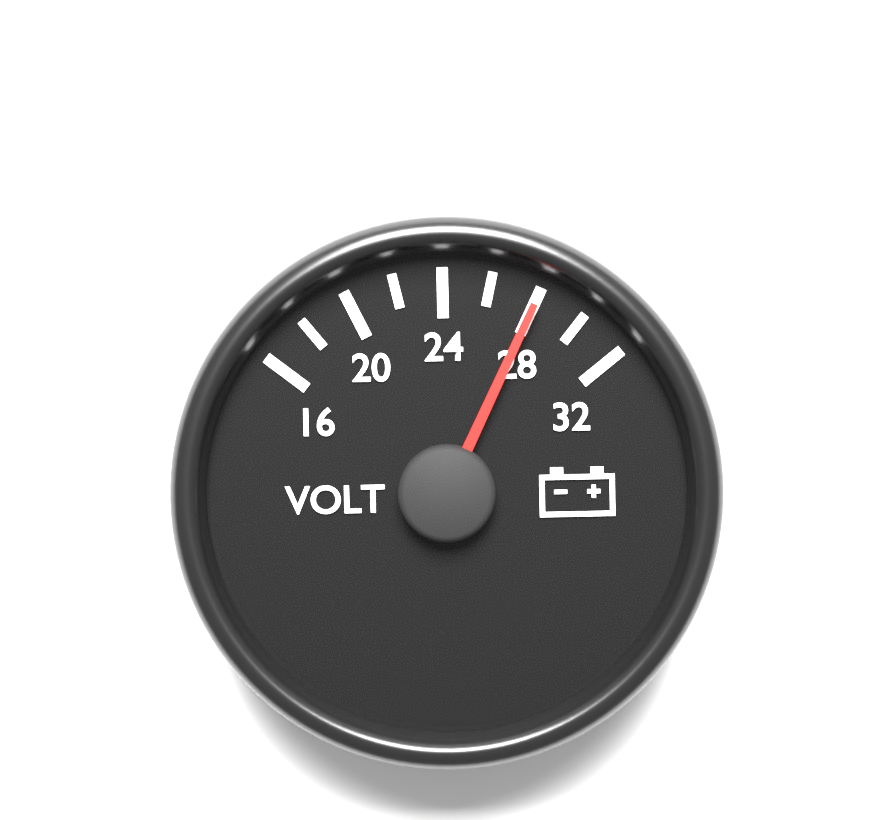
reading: 28 V
